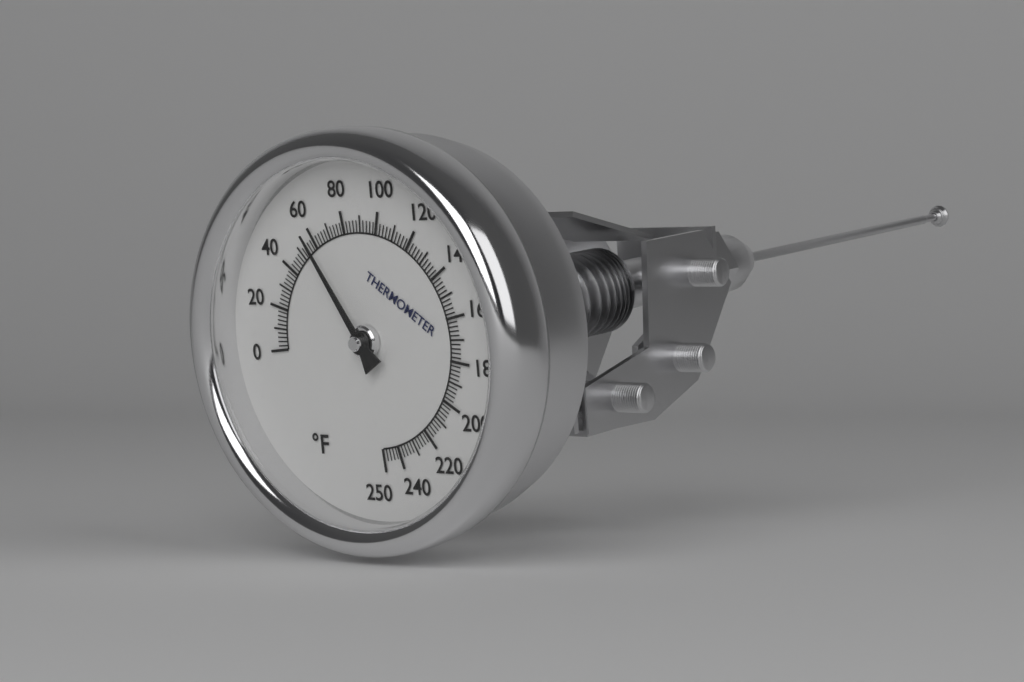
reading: 58 °F
